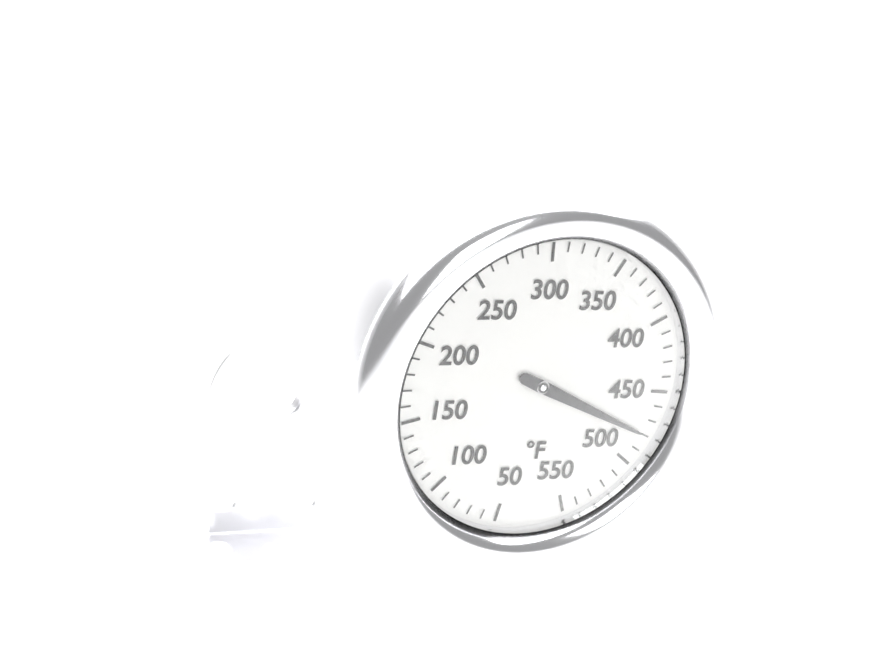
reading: 480 °F
